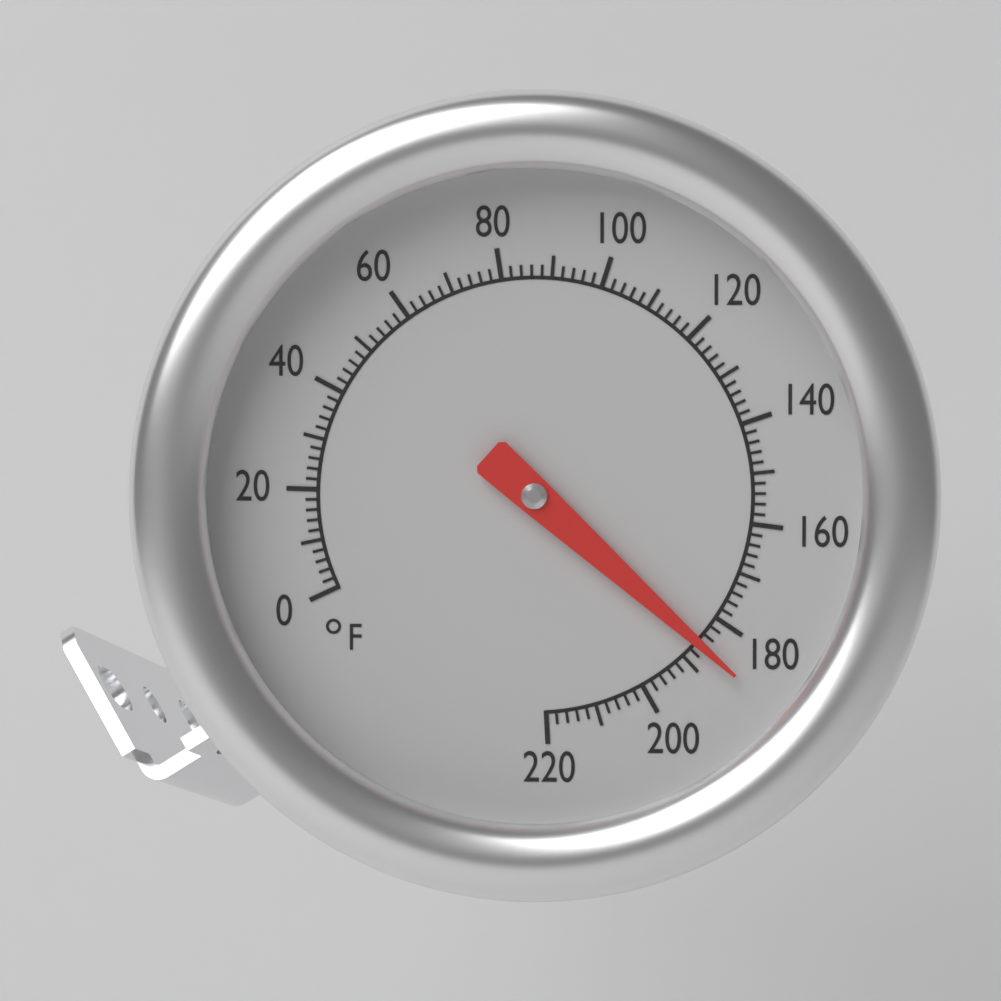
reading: 186 °F
